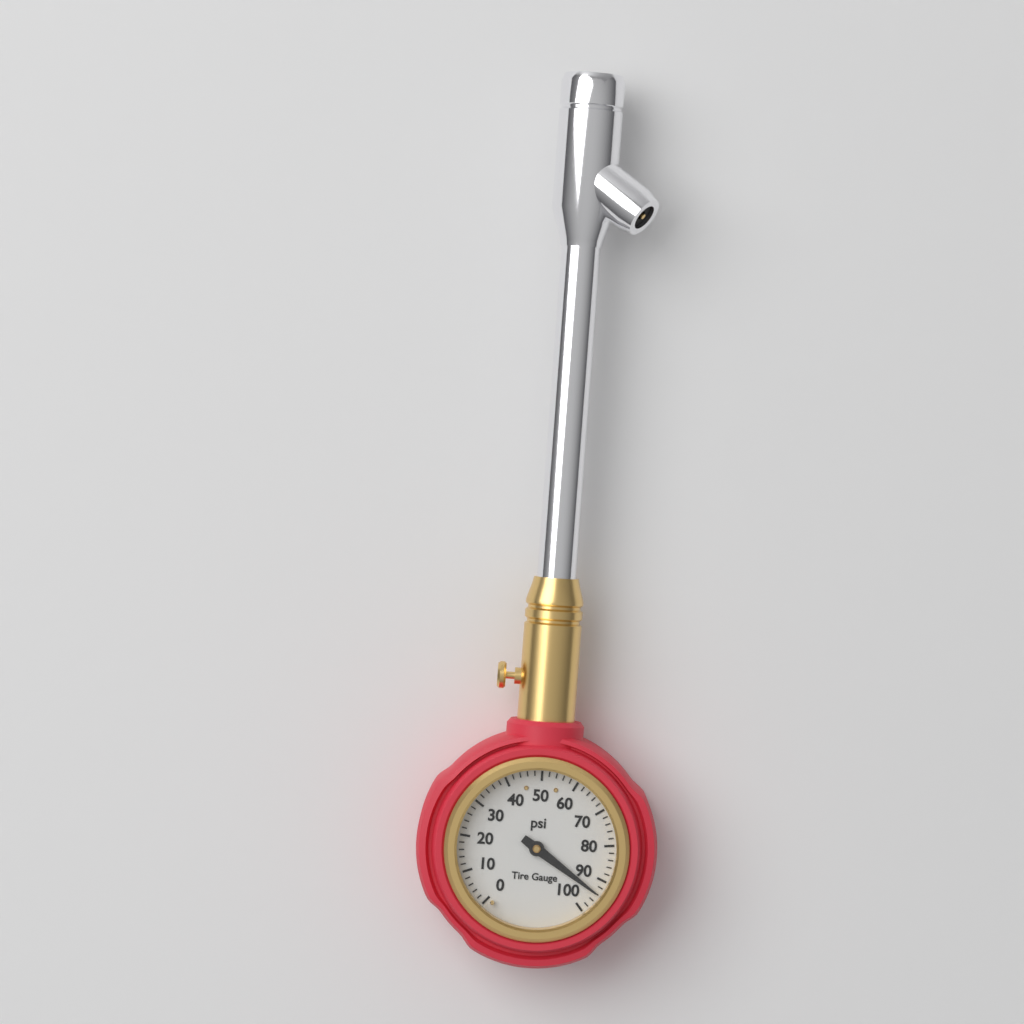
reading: 94 psi
